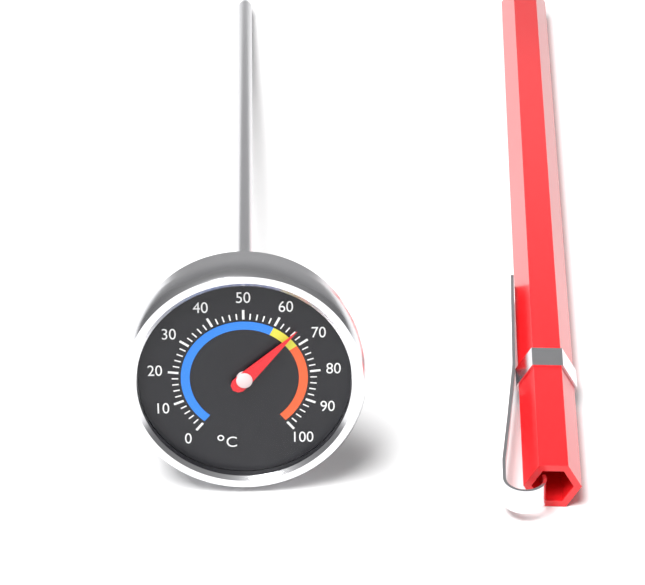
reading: 66 °C
